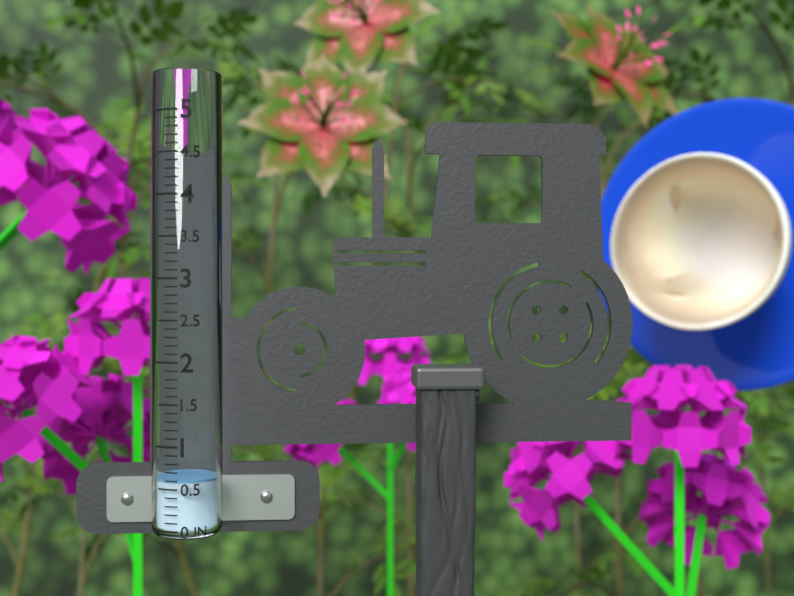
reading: 0.6 in
